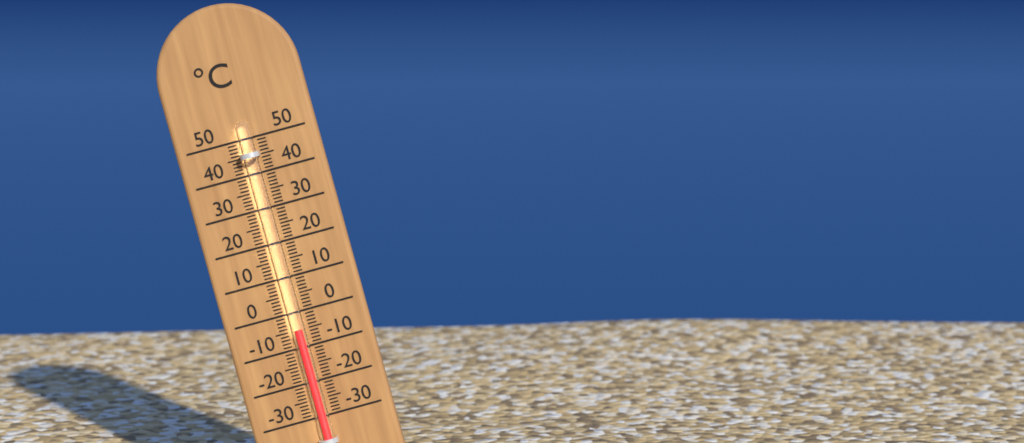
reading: -5 °C
